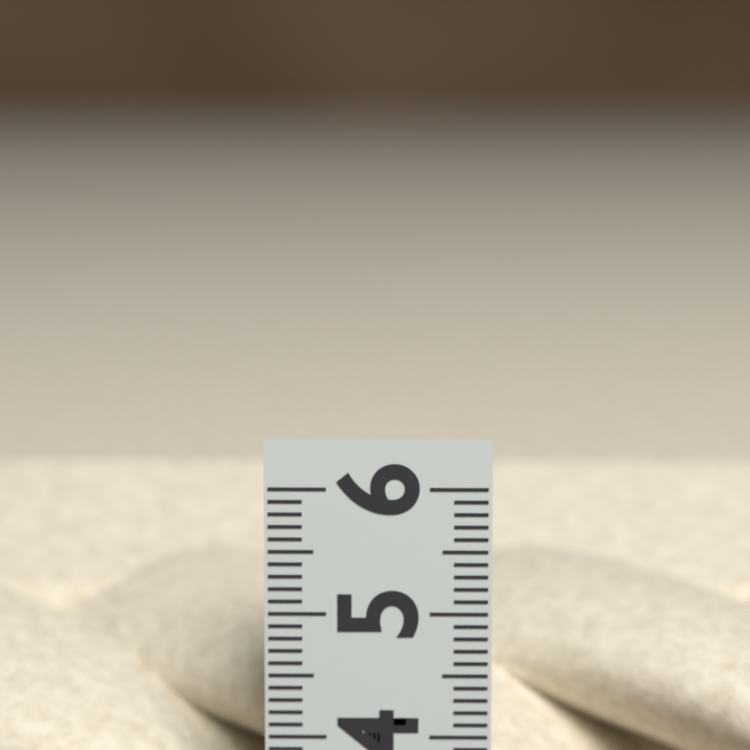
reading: 5.4 (no unit)
